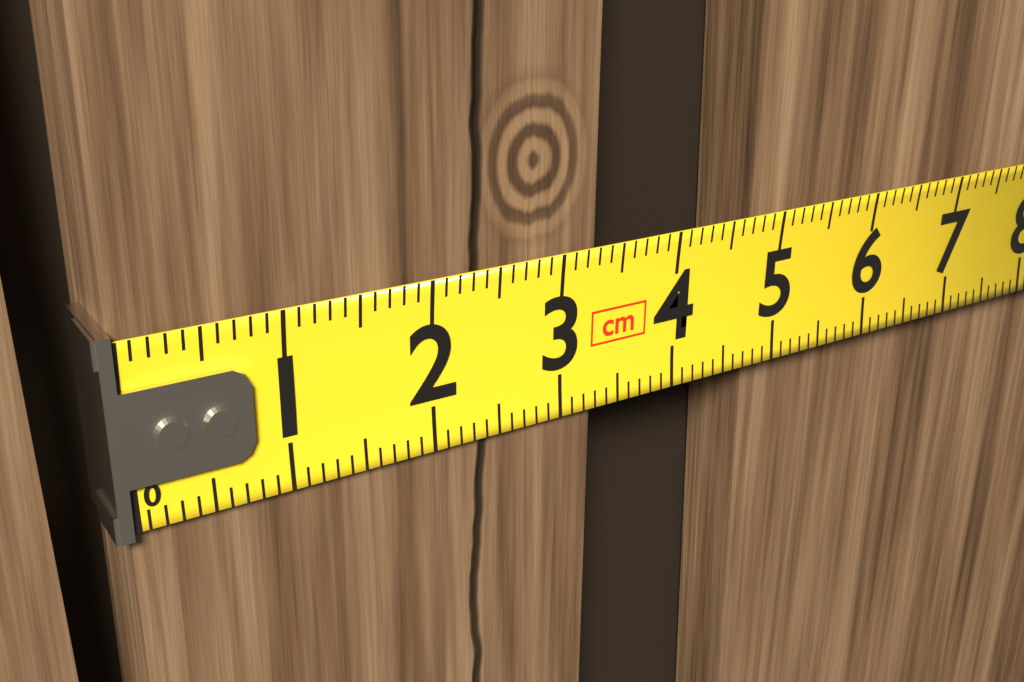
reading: 3.3 cm
